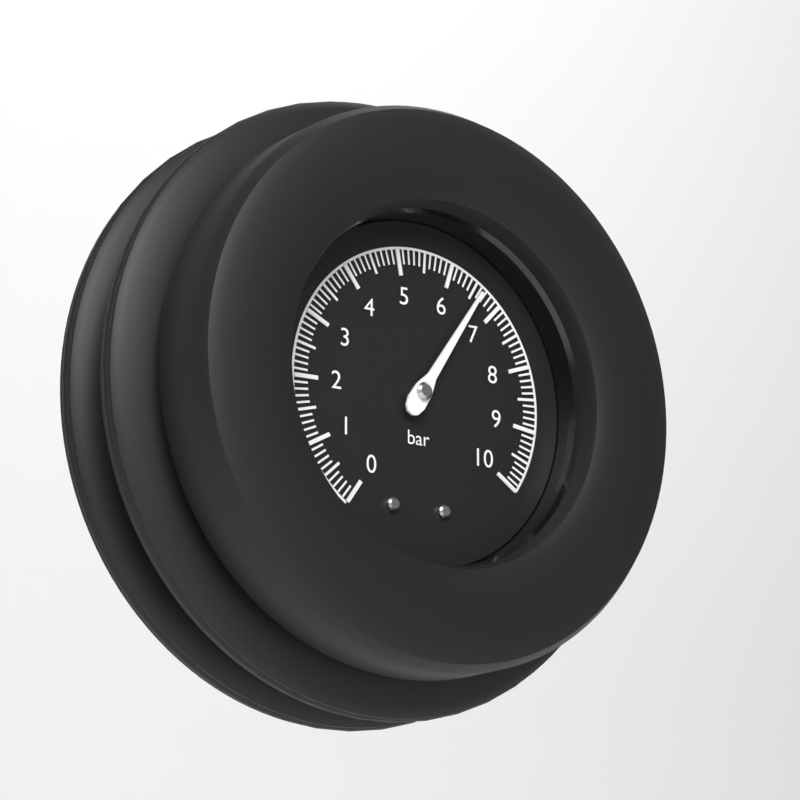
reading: 6.6 bar
